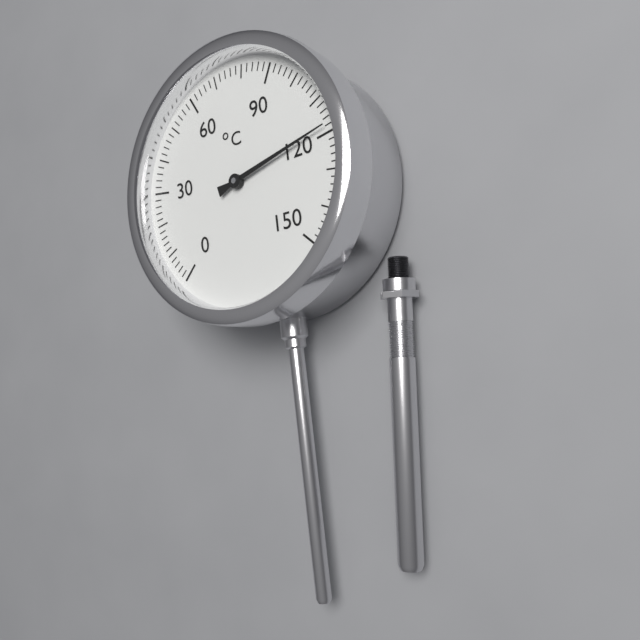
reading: 118 °C
